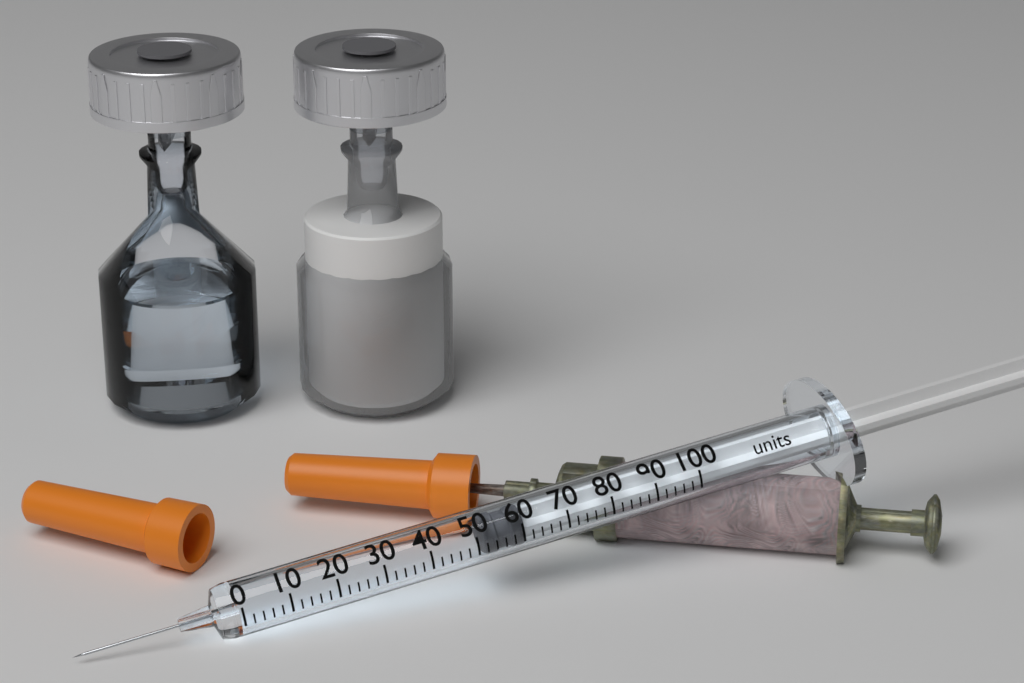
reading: 52 units
